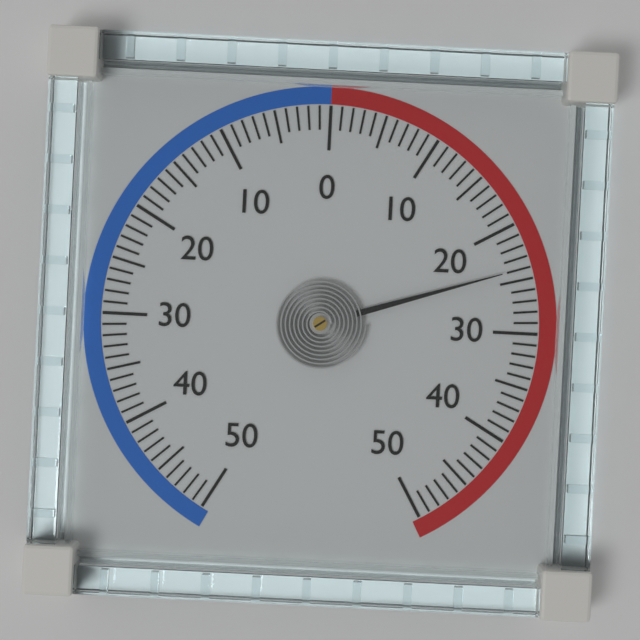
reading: 24 (no unit)
